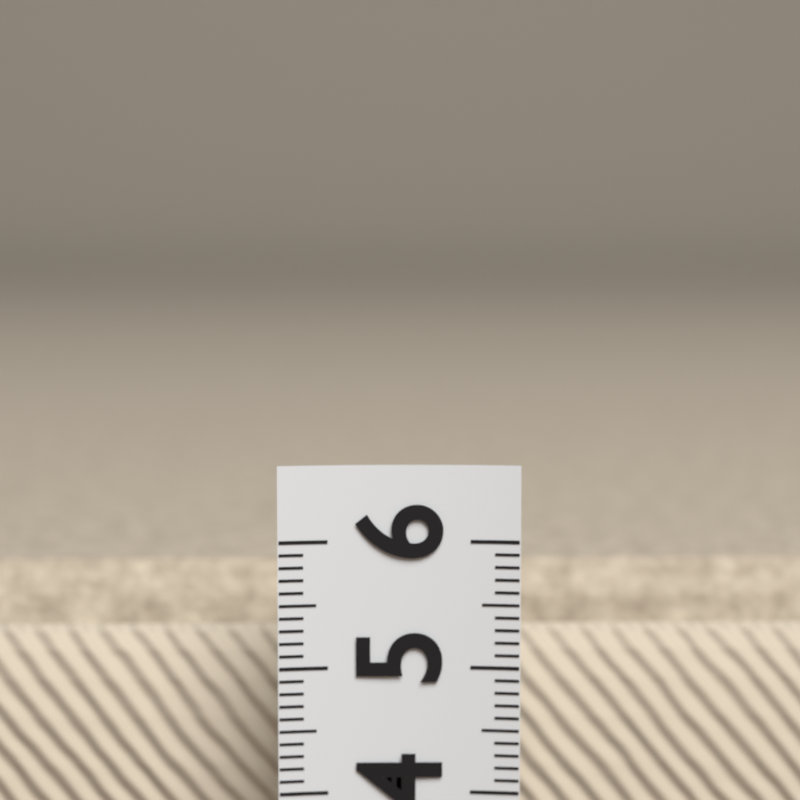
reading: 5.5 (no unit)
